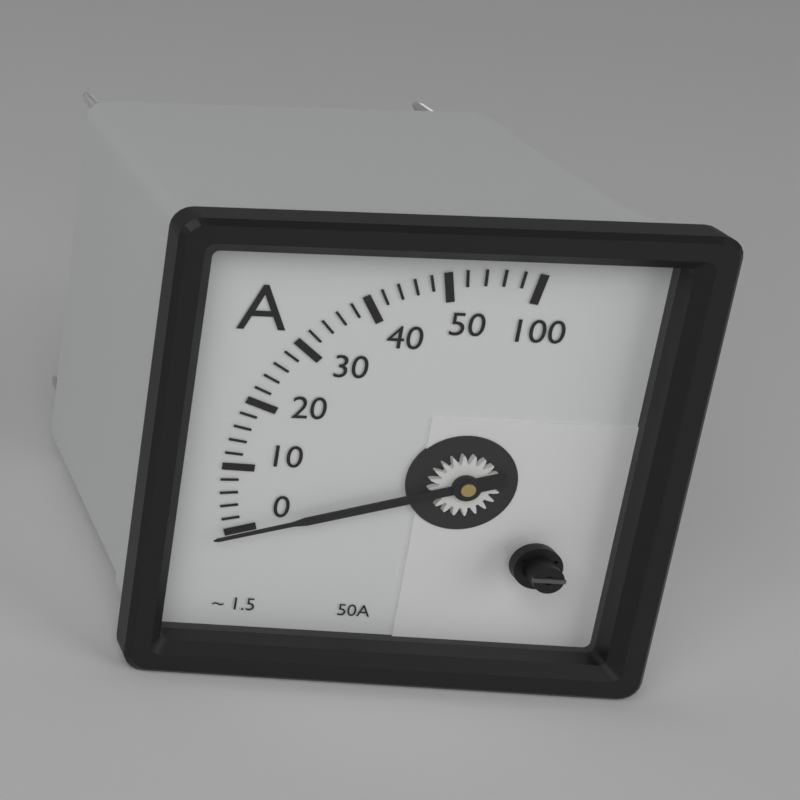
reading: 0 A
